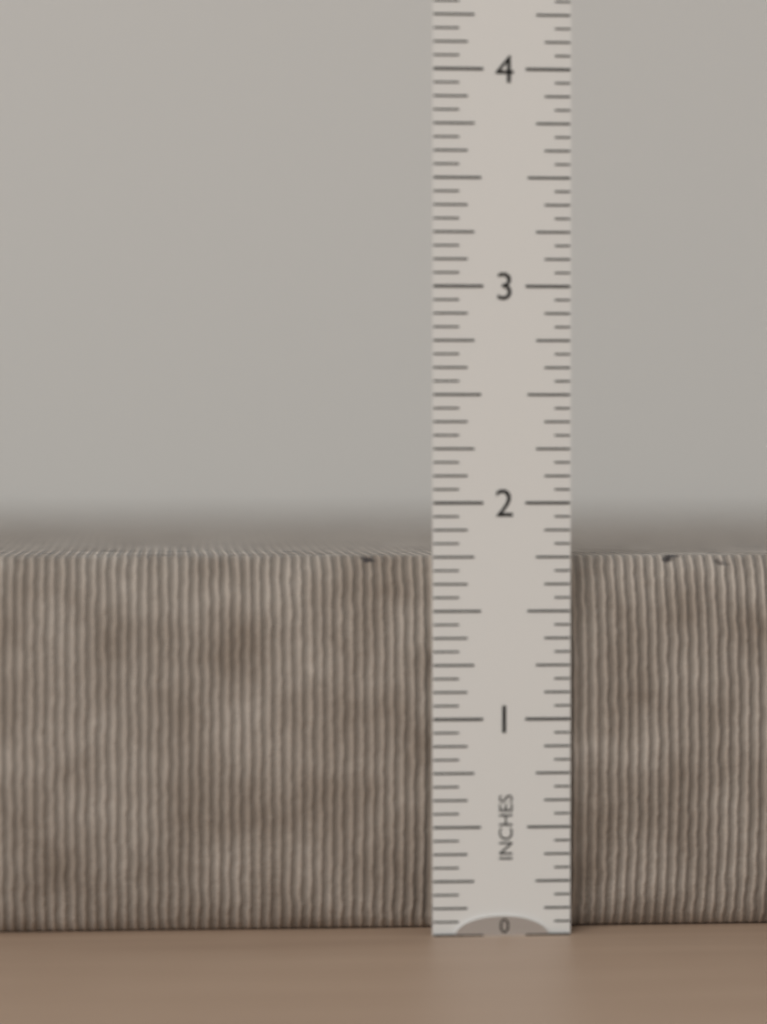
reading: 1.7500 in
